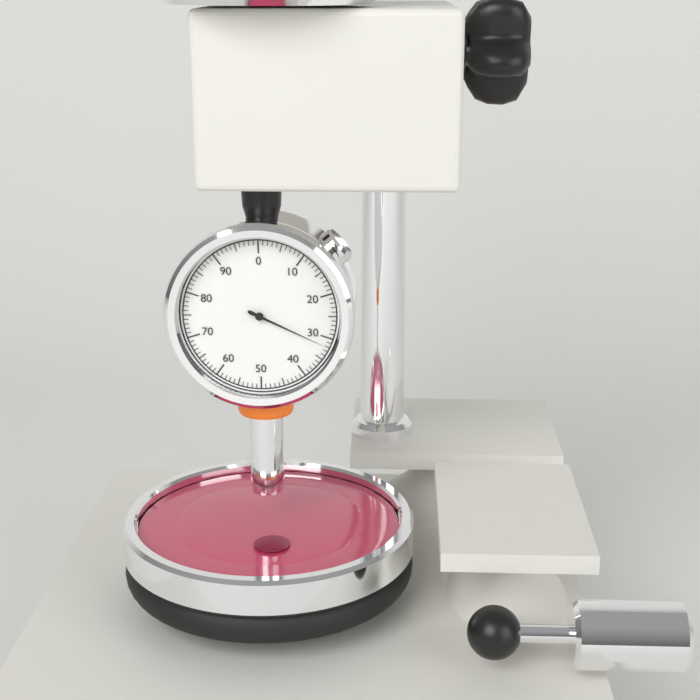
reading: 32 (no unit)
